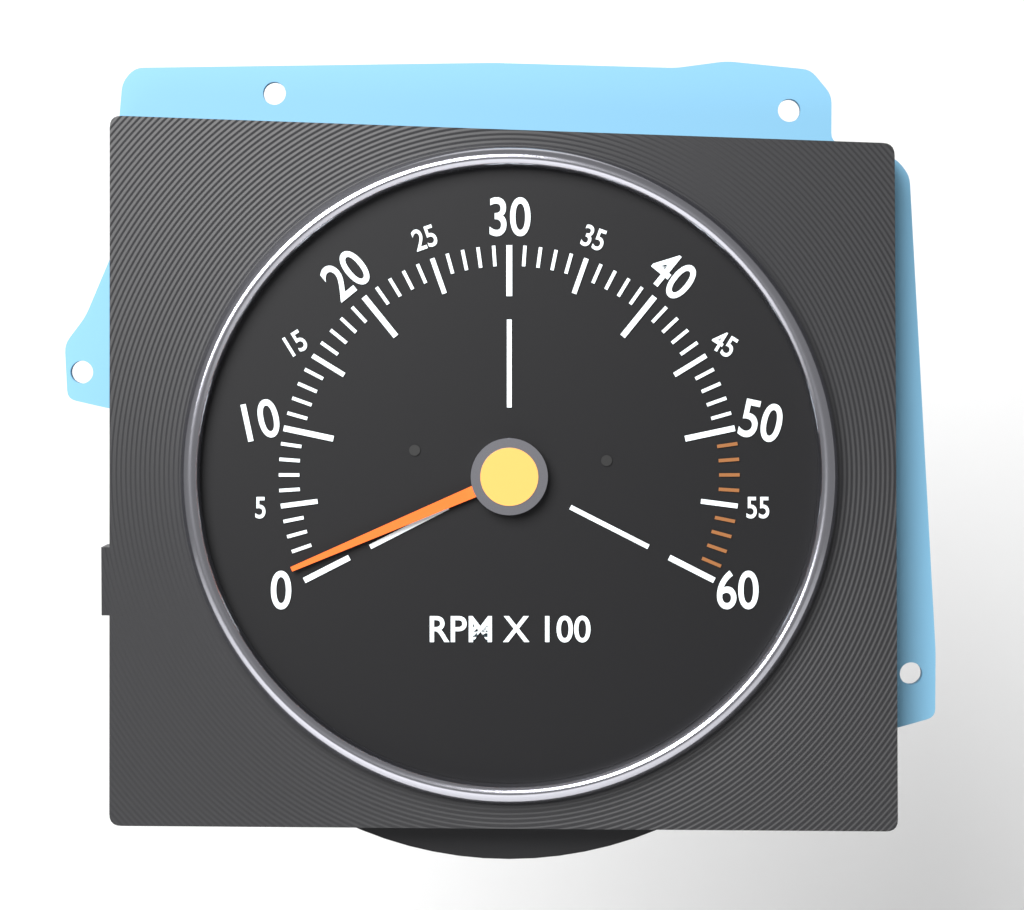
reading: 100 RPM
